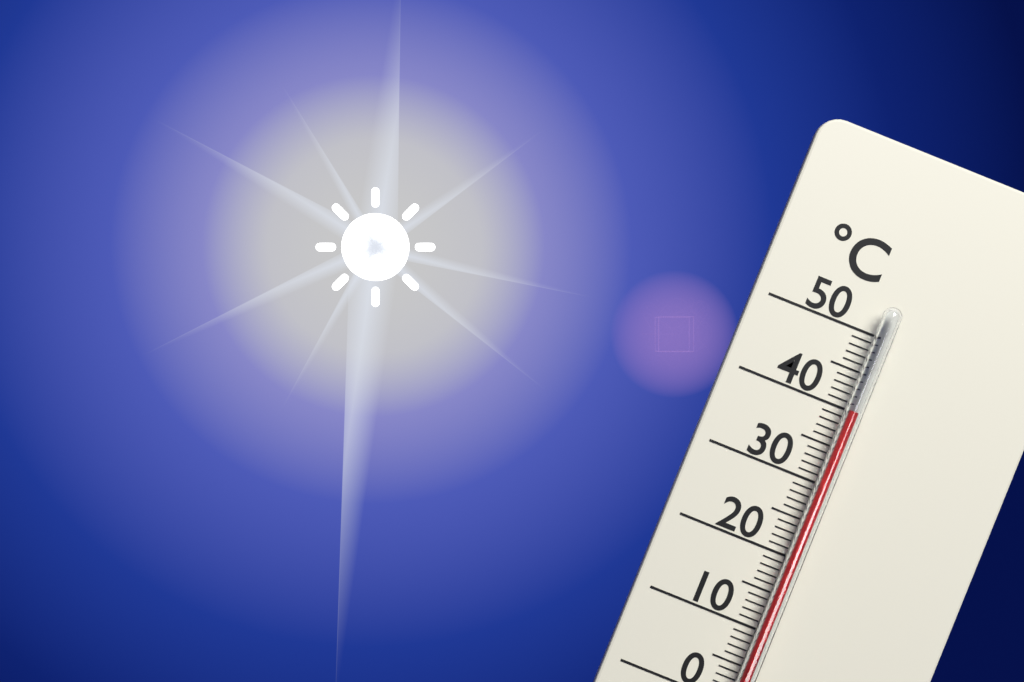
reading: 40 °C
